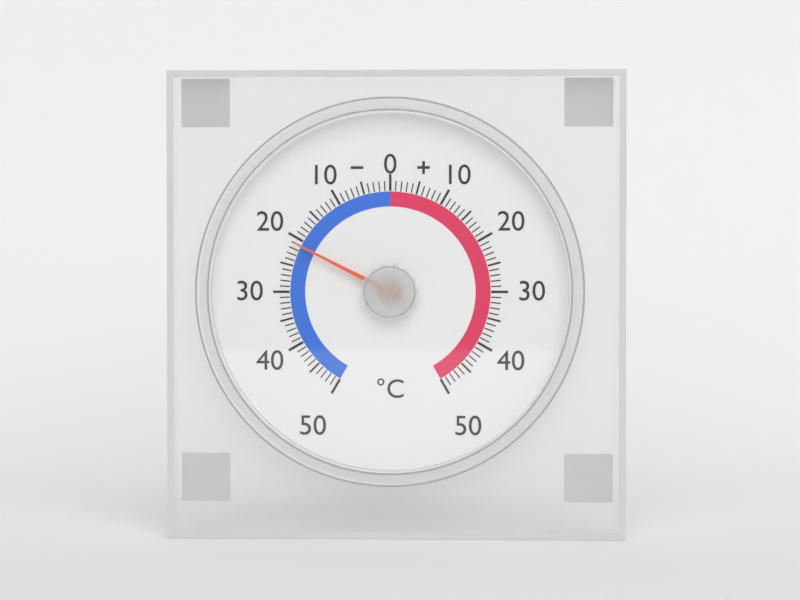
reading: -21 °C
